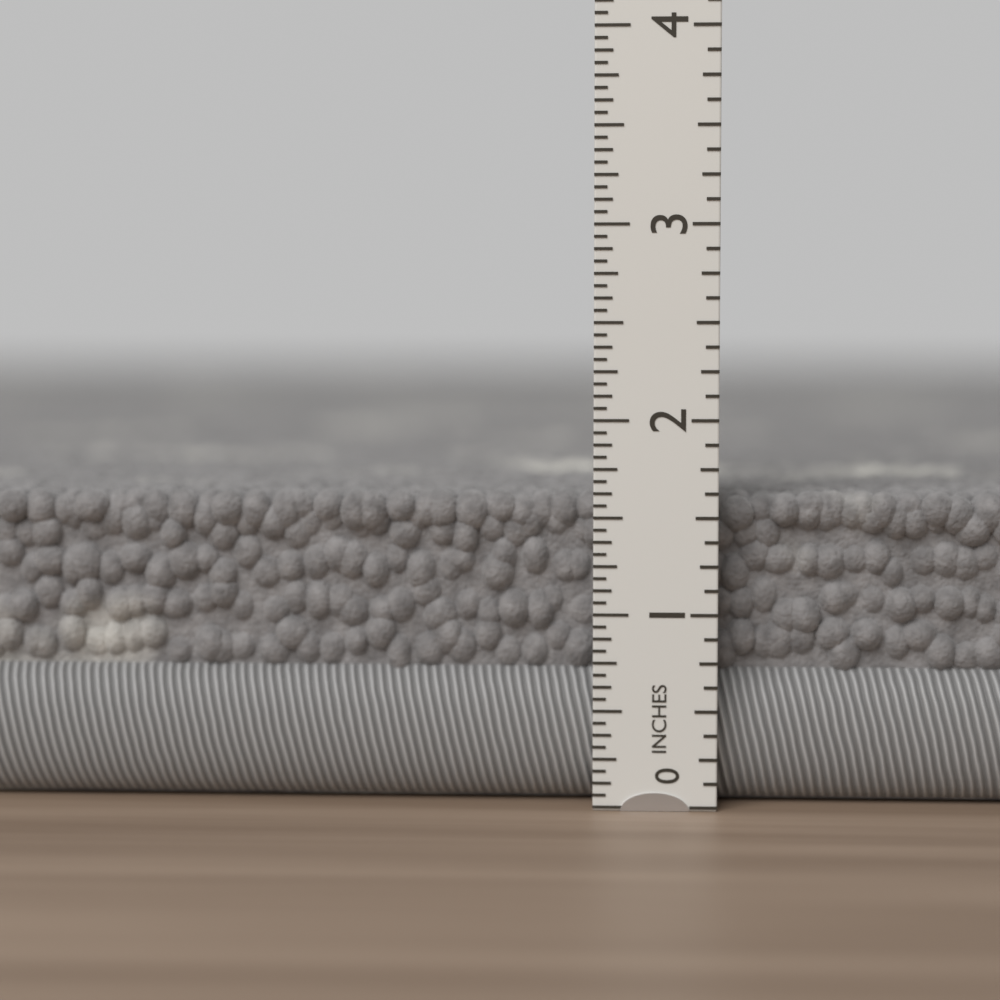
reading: 1.6250 in
